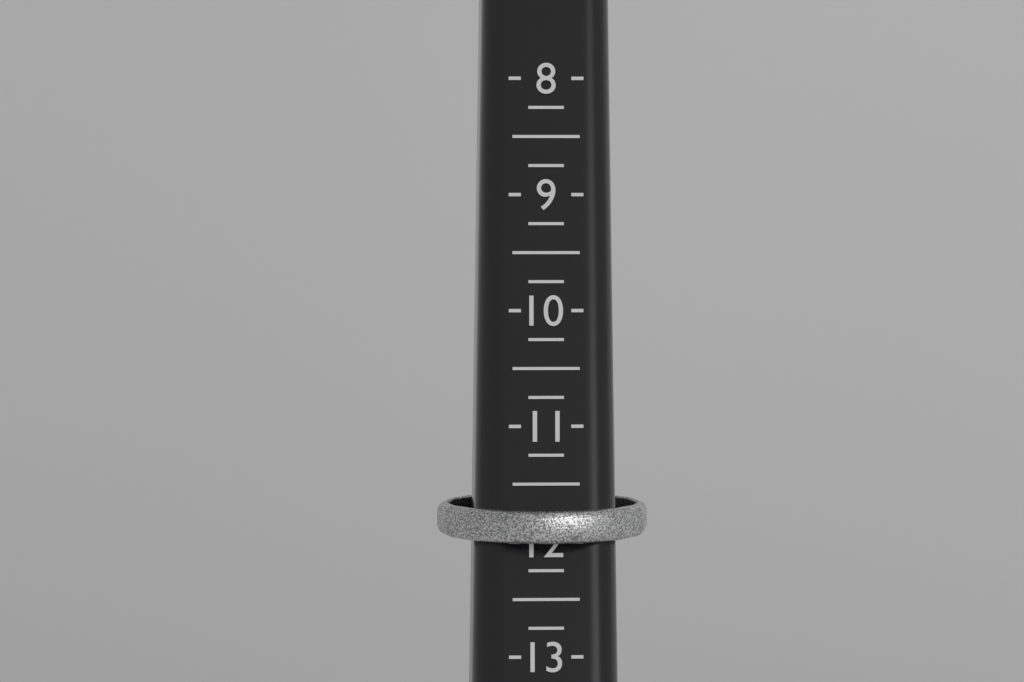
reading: 12.00 (no unit)
